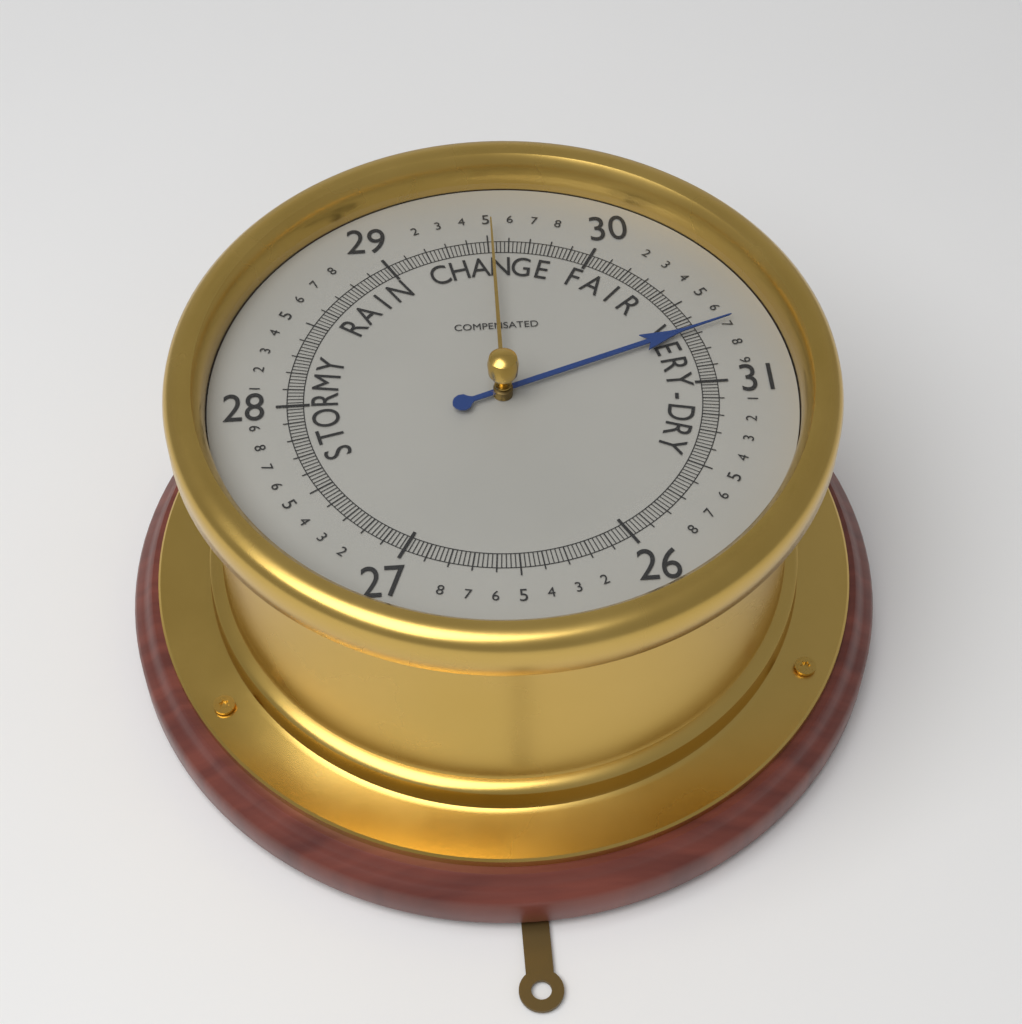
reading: 30.68 (no unit)
